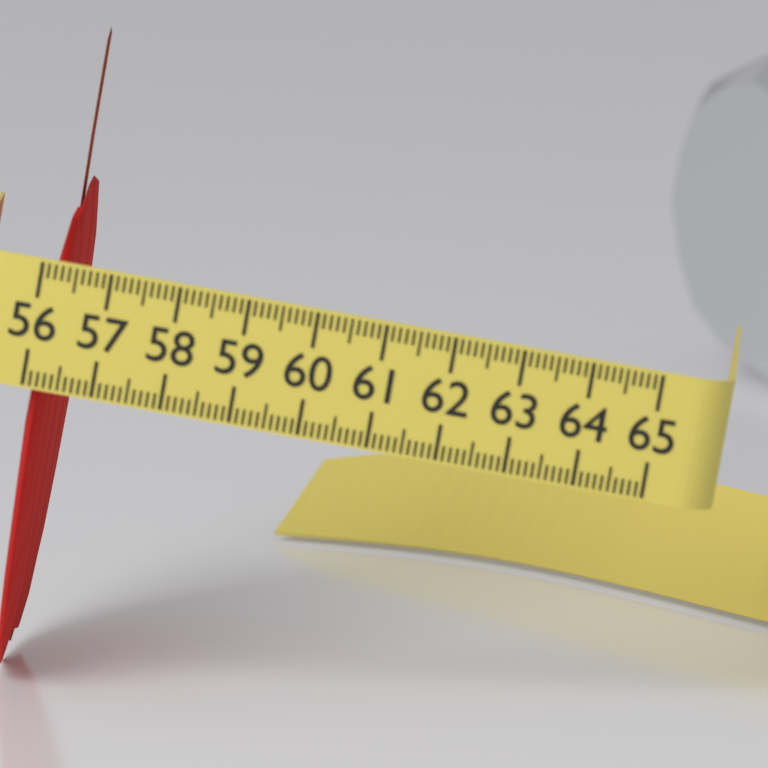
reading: 56.4 (no unit)
